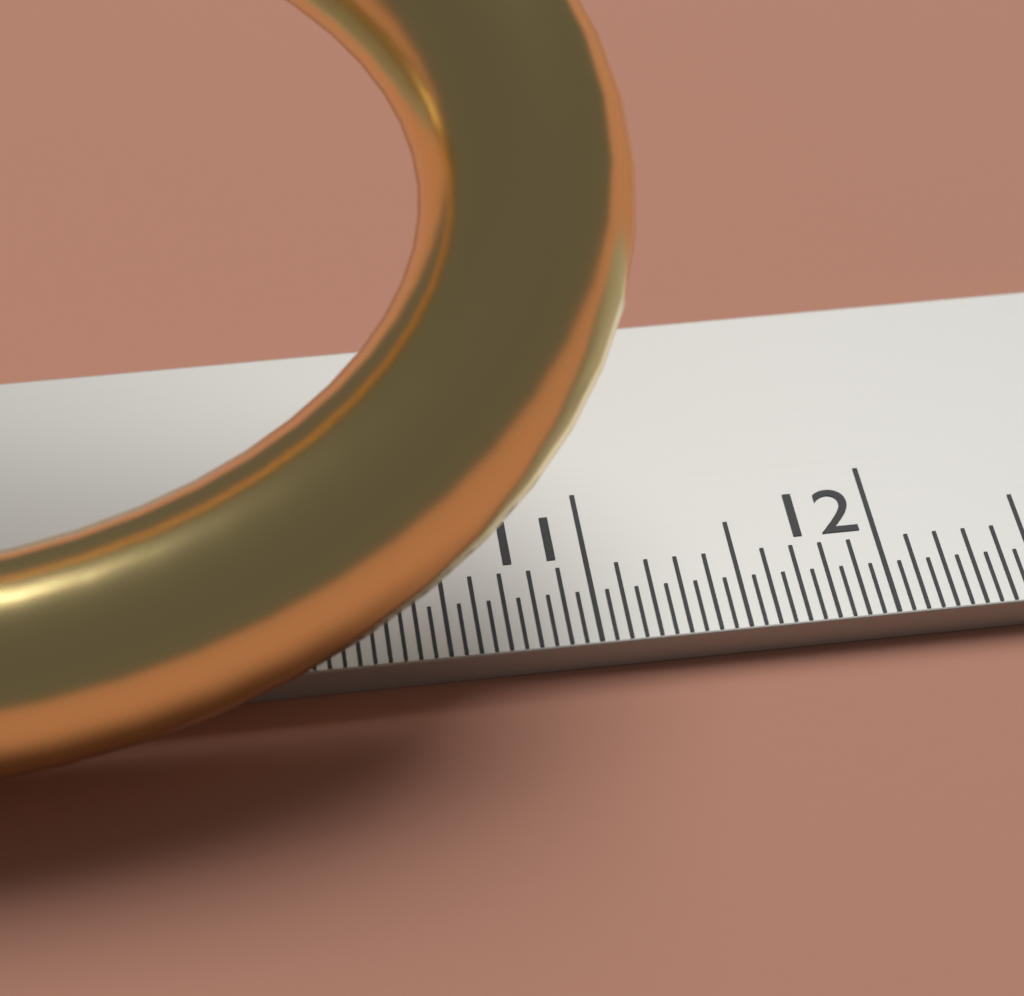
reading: 11.20 cm
